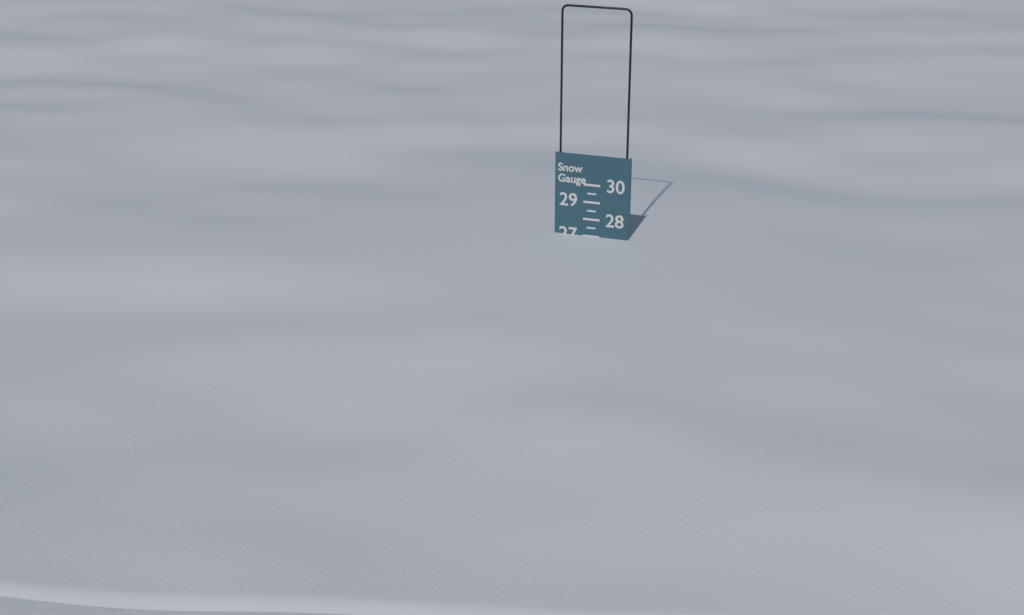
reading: 27.0 (no unit)
